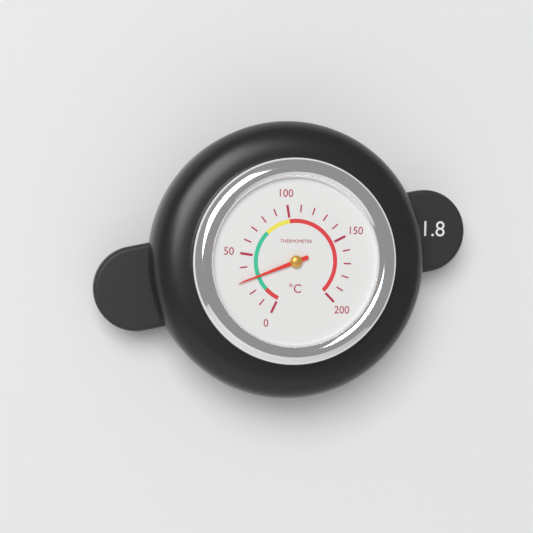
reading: 30 °C
